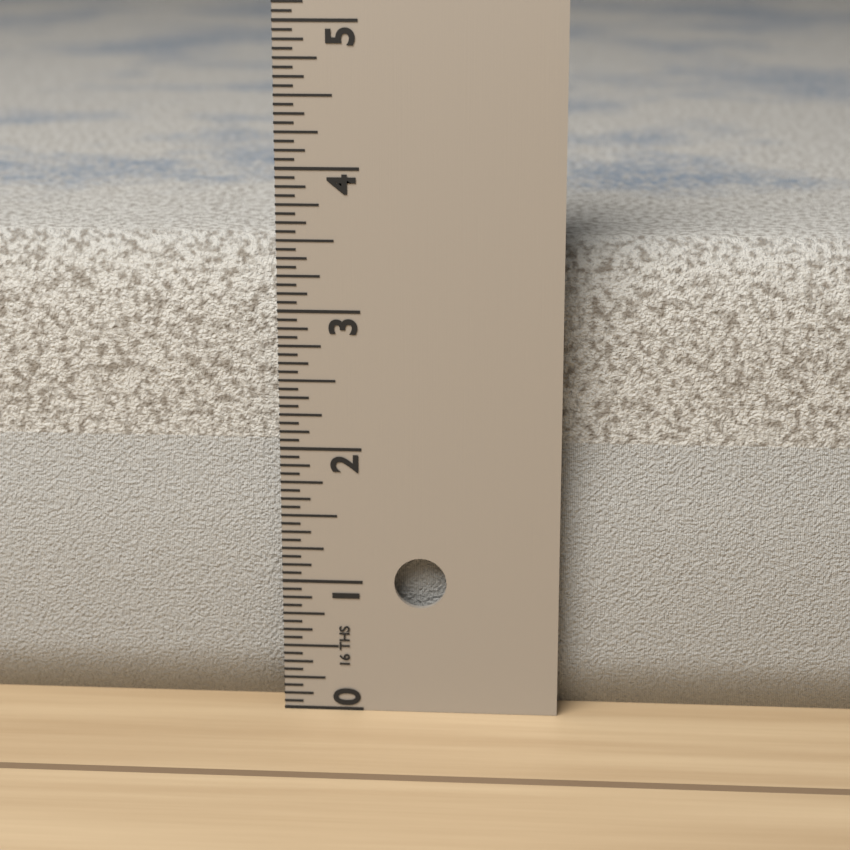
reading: 3.4375 in
